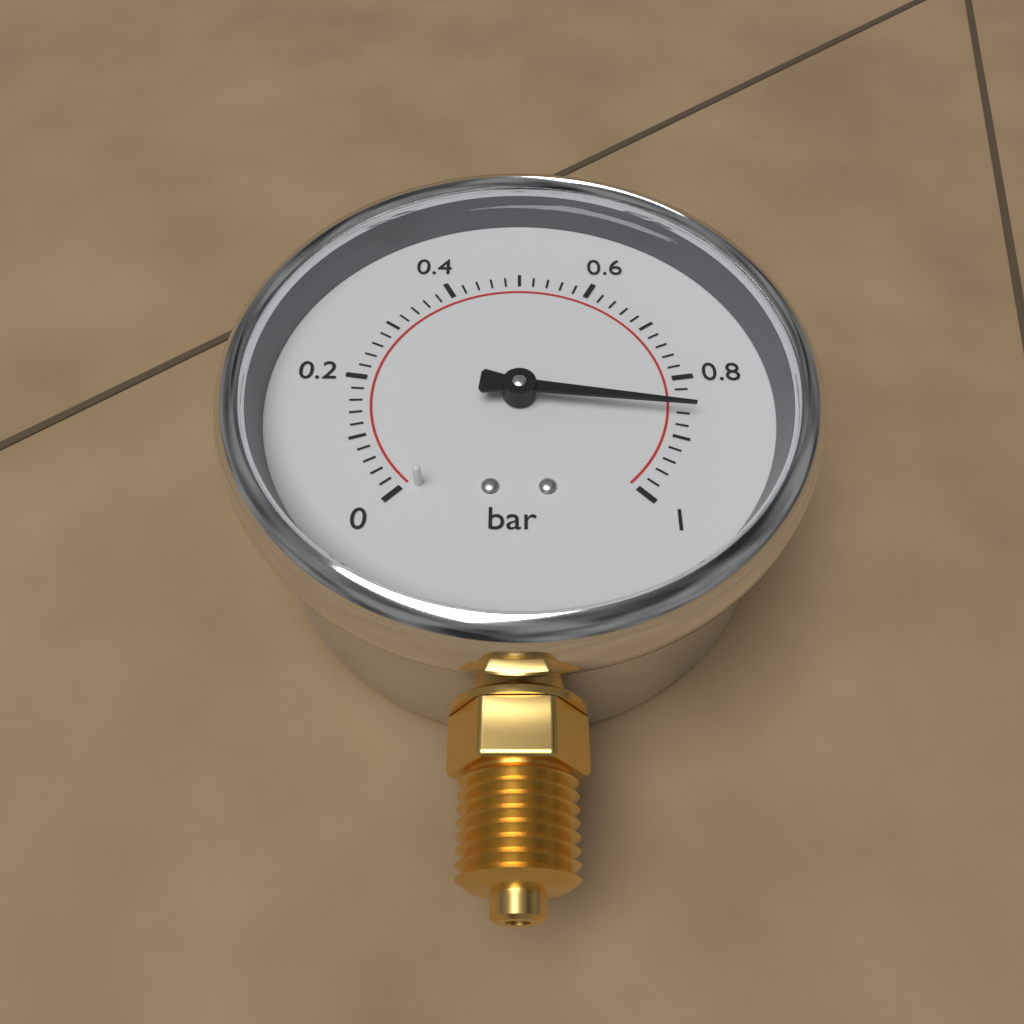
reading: 0.86 bar
